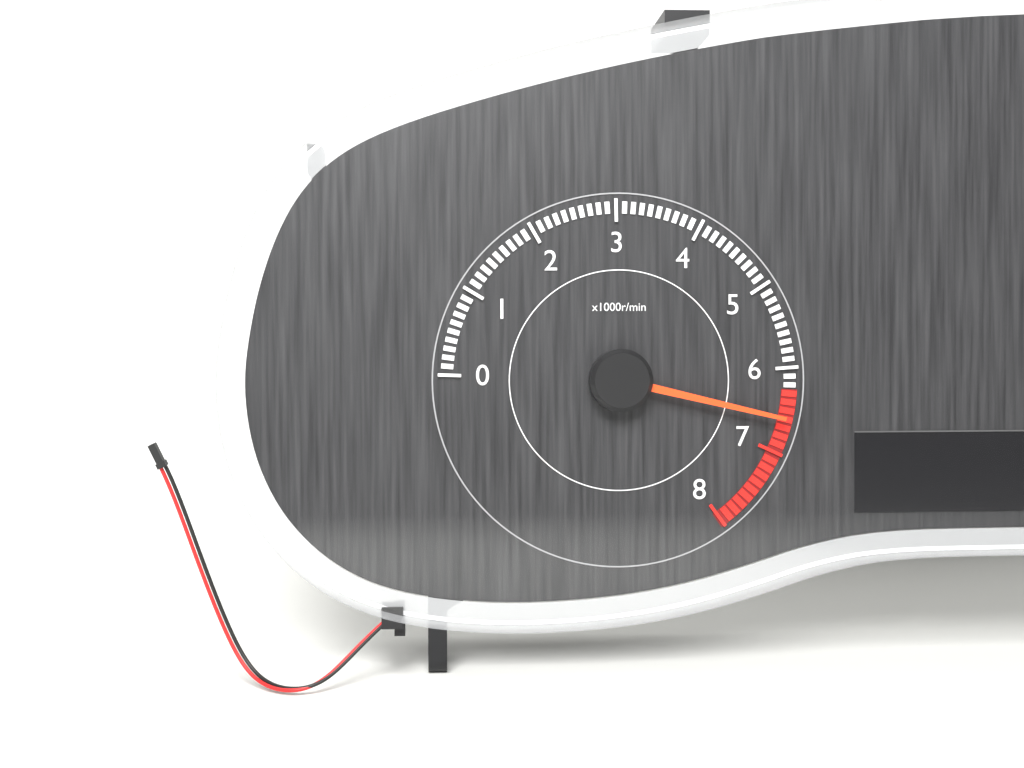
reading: 6600 r/min
